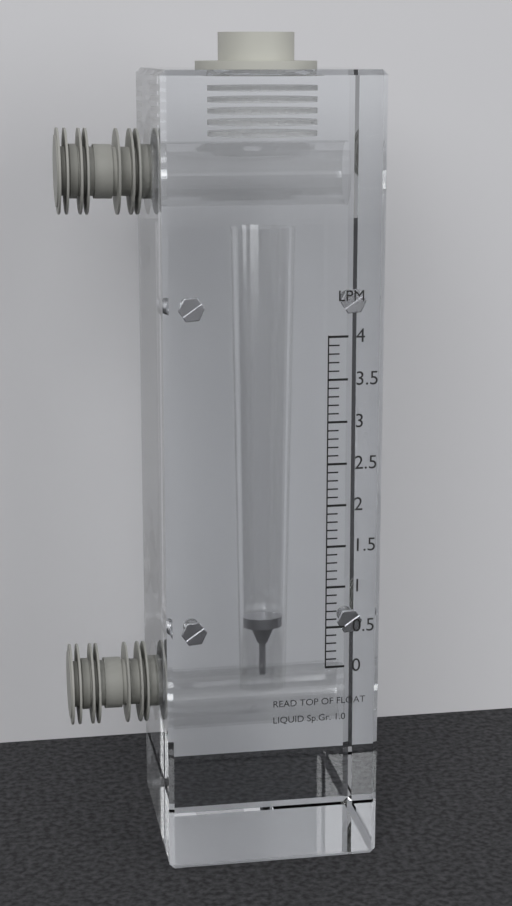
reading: 0.4 LPM
